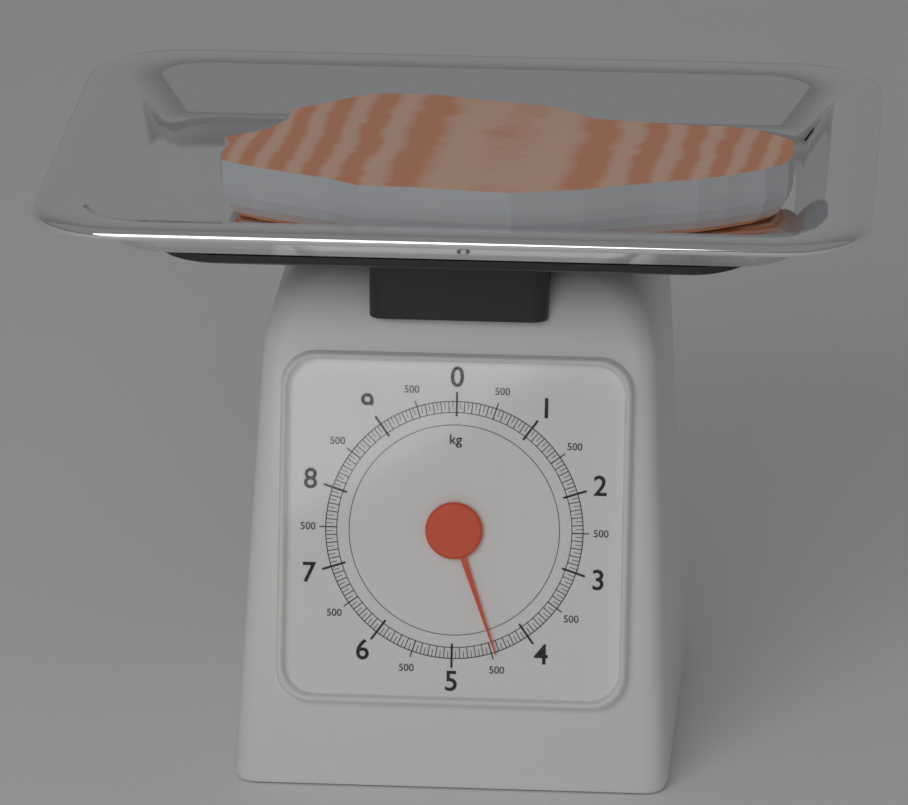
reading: 4.45 kg
